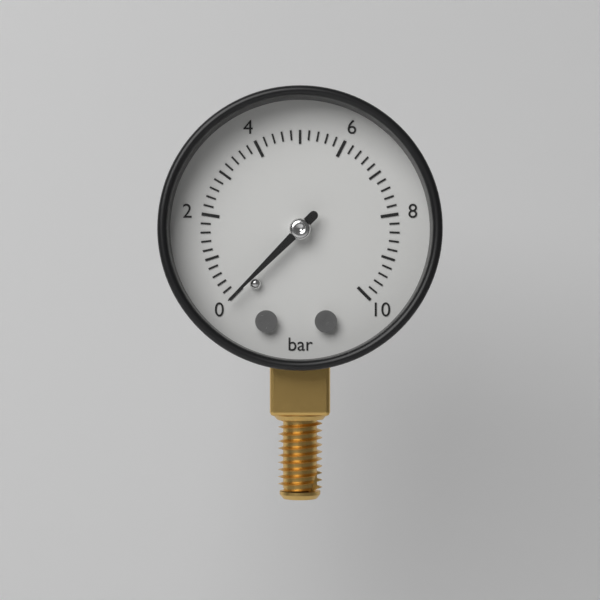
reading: 0.0 bar
